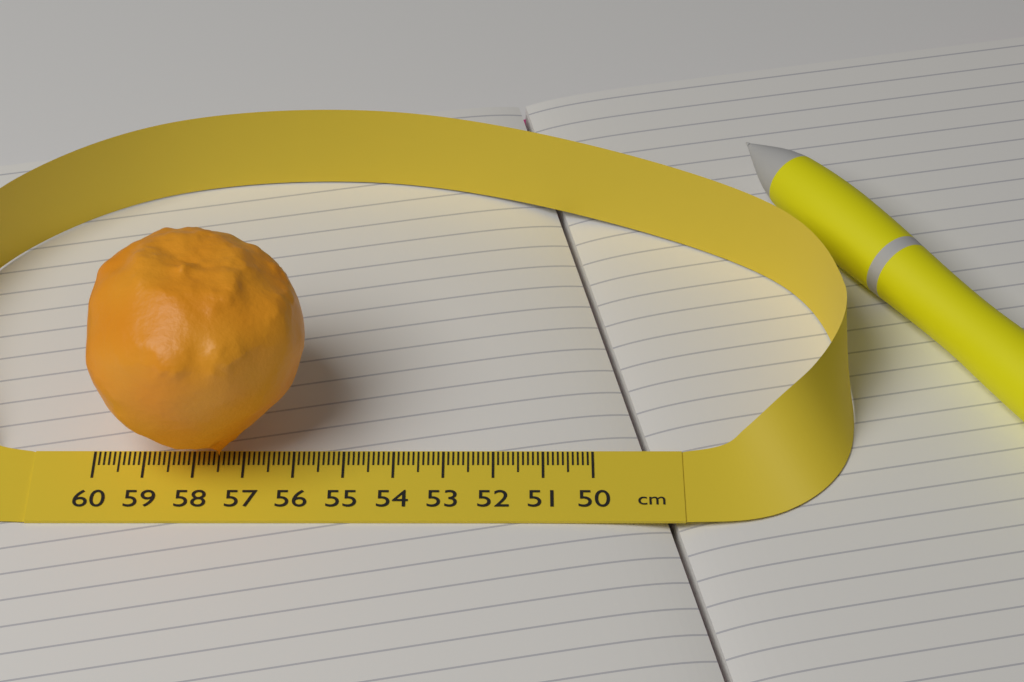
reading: 55.7 cm
